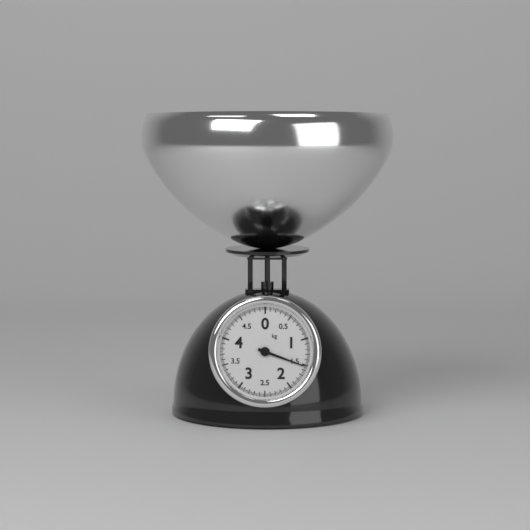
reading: 1.525 kg
